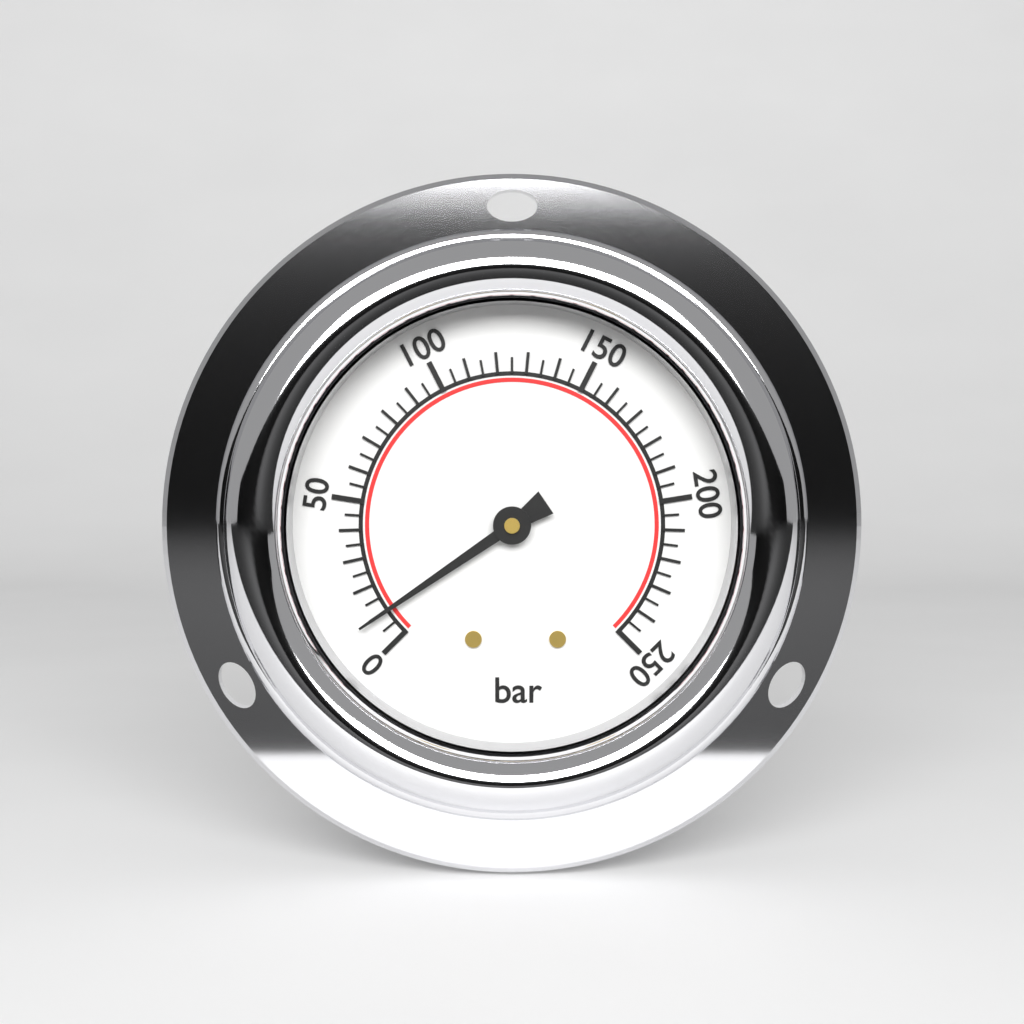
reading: 10 bar
